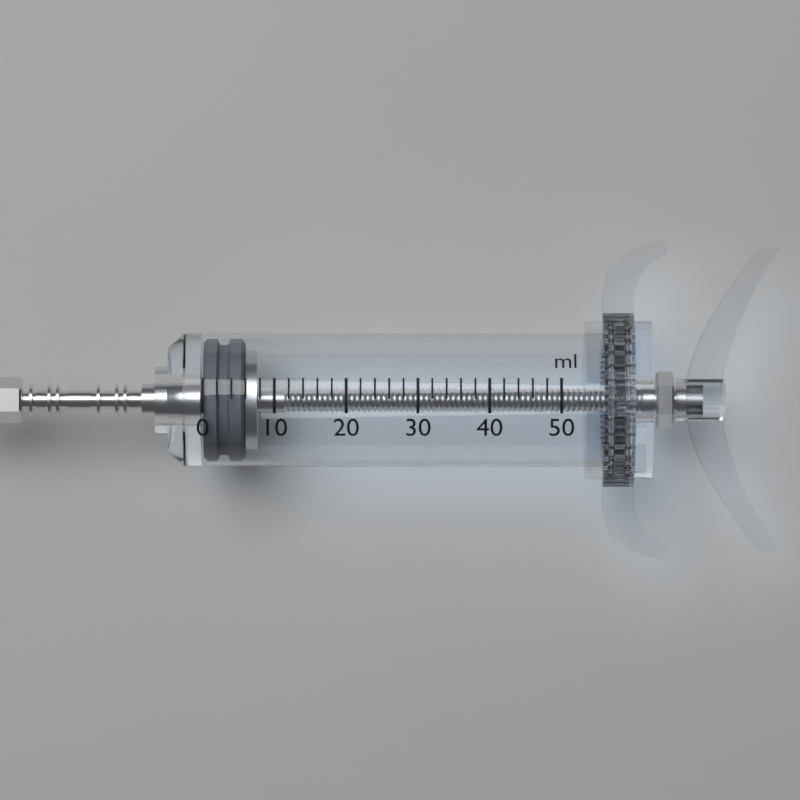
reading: 0 ml
